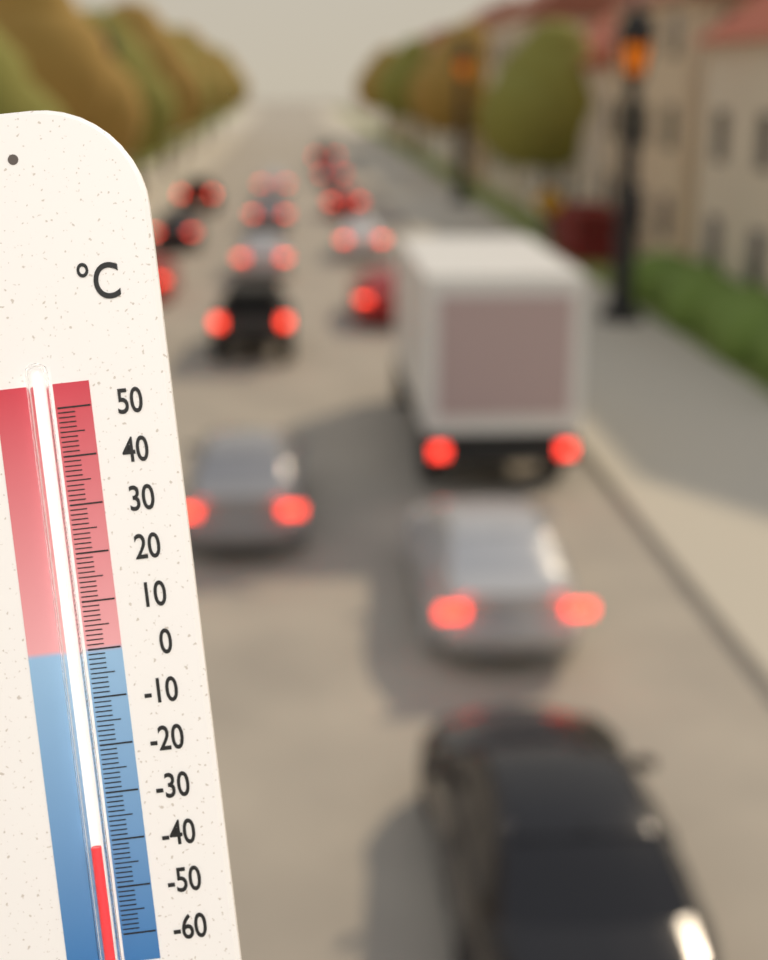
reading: -40 °C
